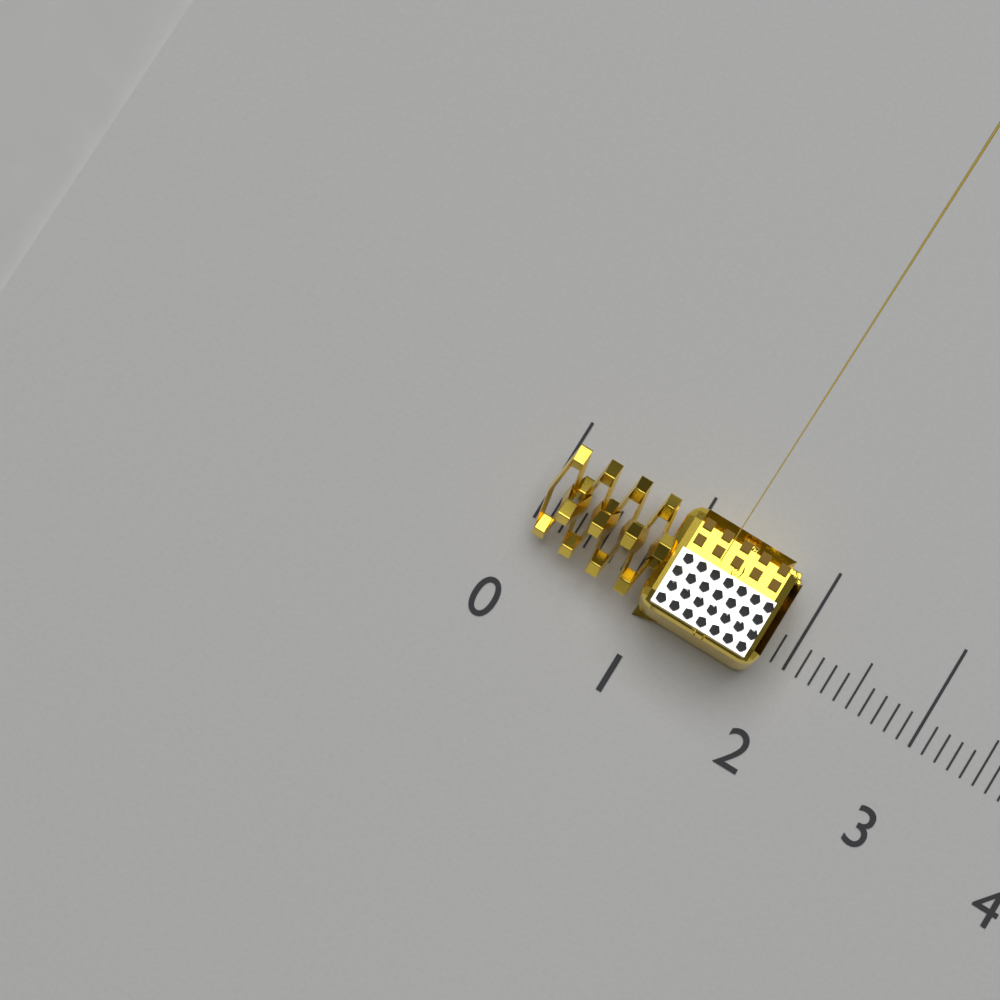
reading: 1.8 (no unit)
